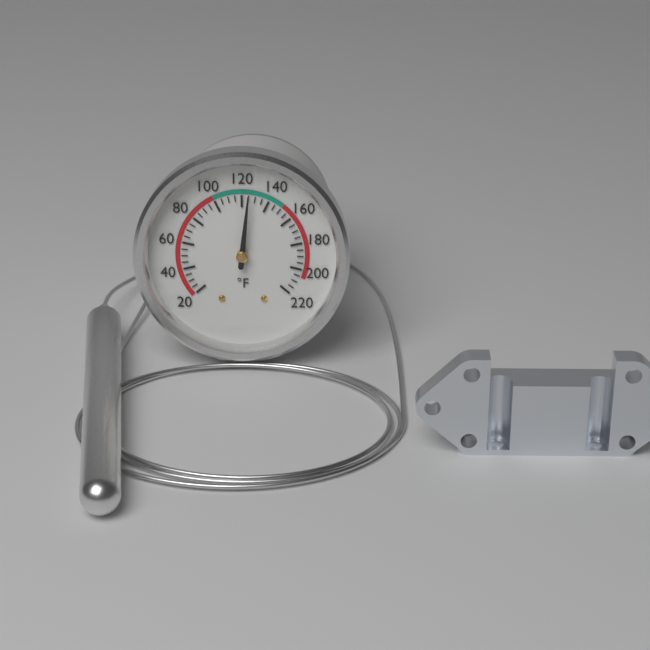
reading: 125 °F
